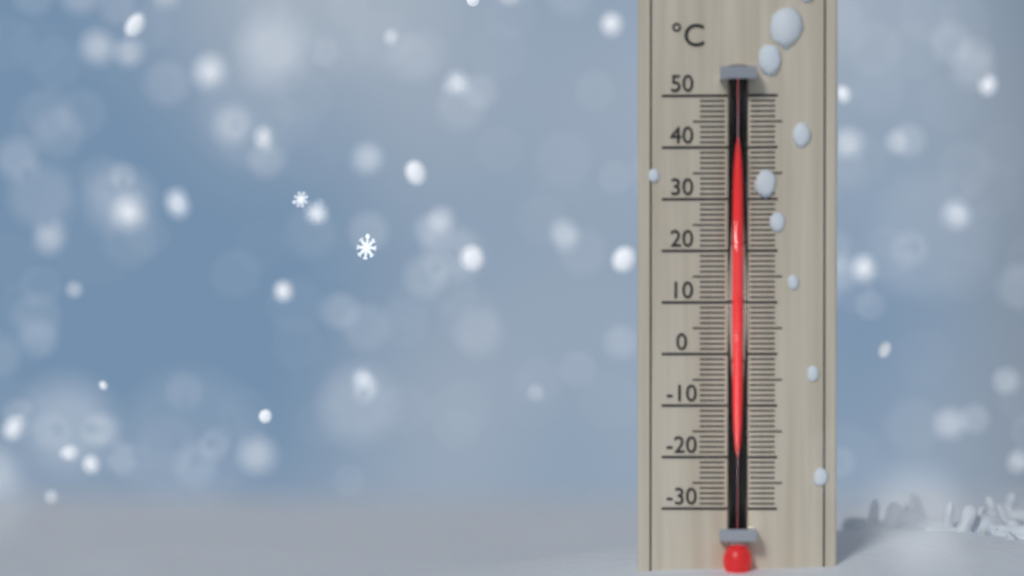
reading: 40 °C
